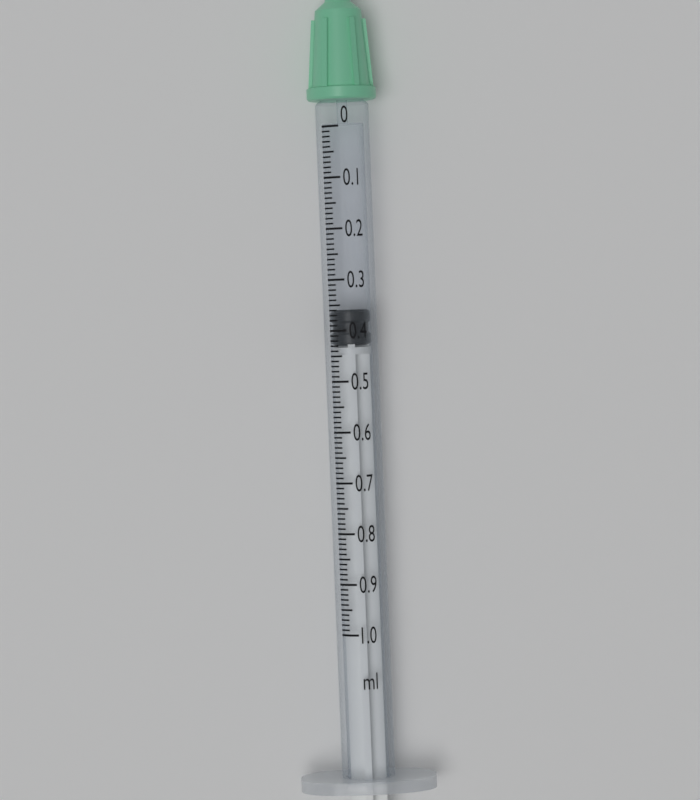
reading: 0.36 ml
